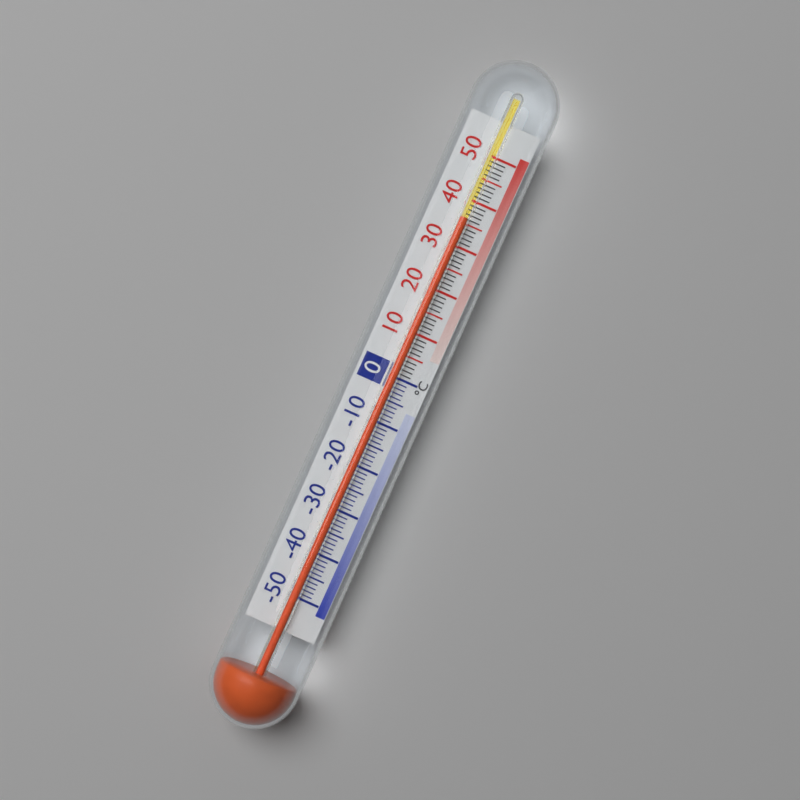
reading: 36 °C
